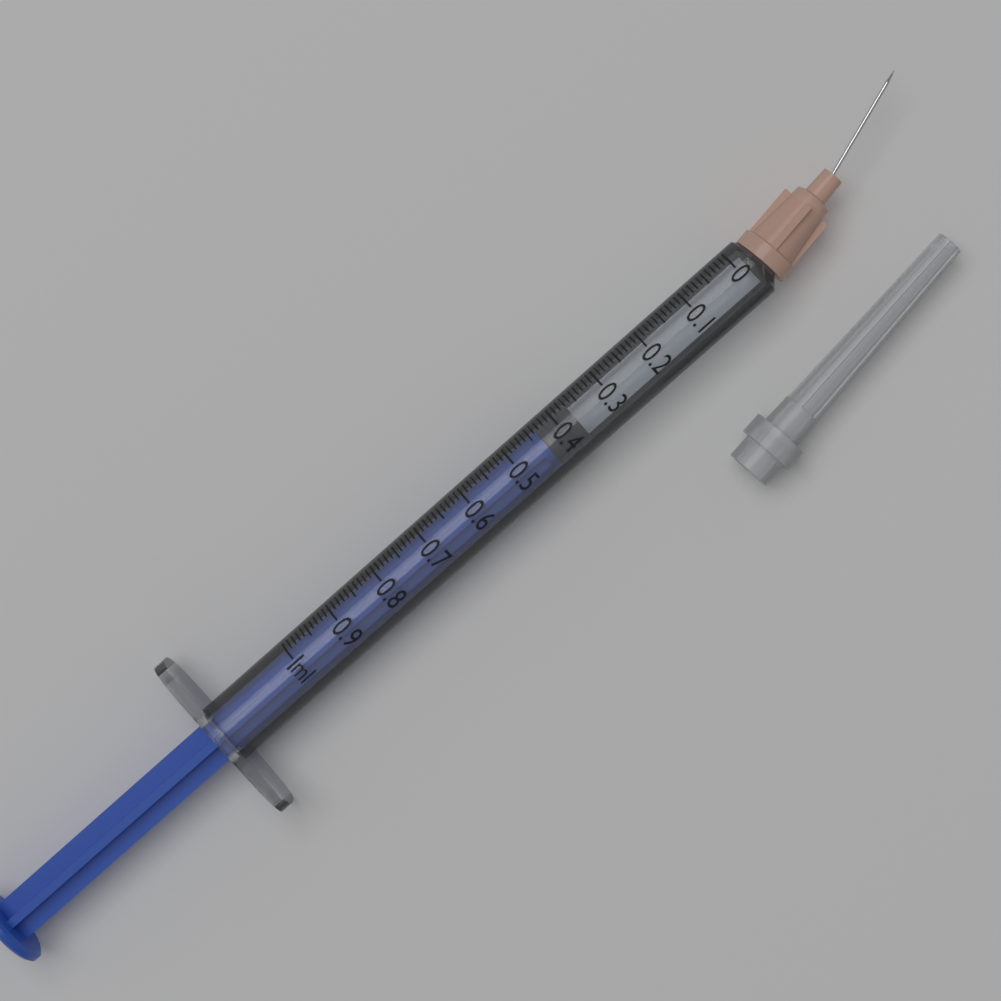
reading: 0.37 ml
